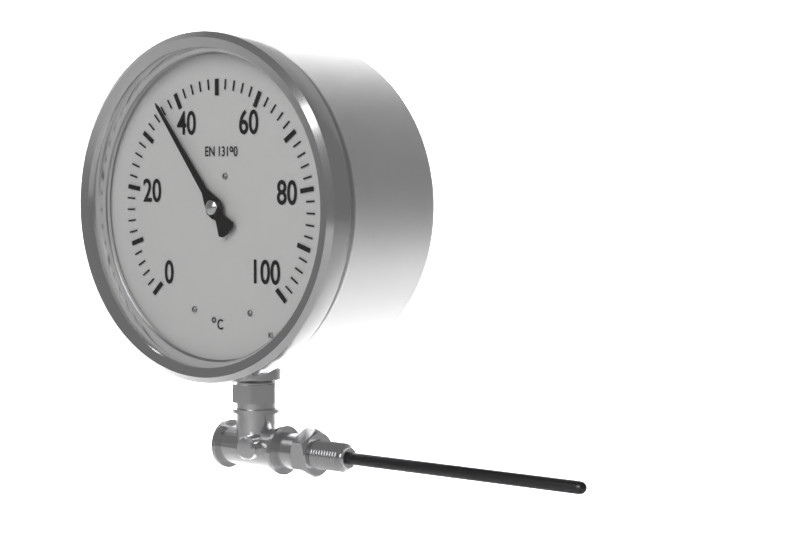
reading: 36 °C
